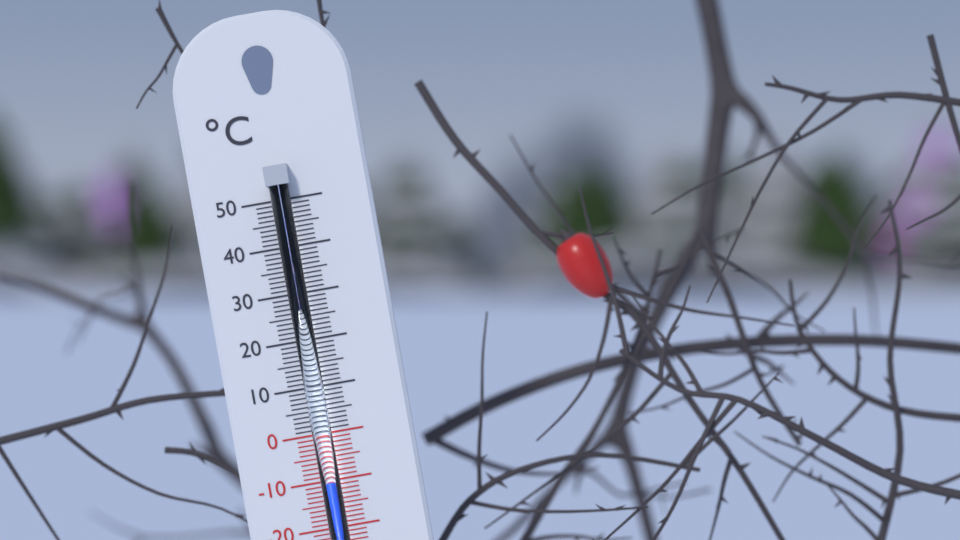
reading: -10 °C
